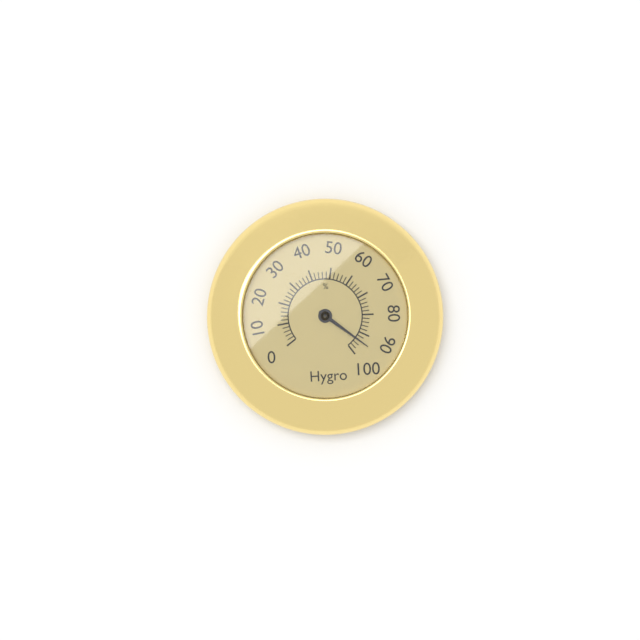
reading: 94 %
